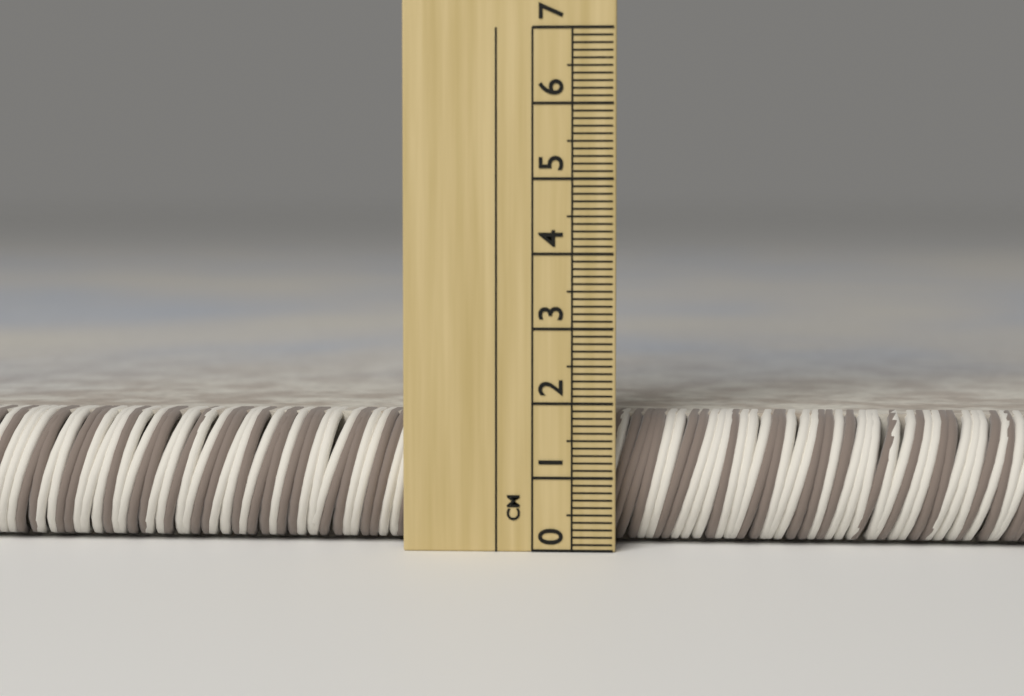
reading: 1.8 cm
